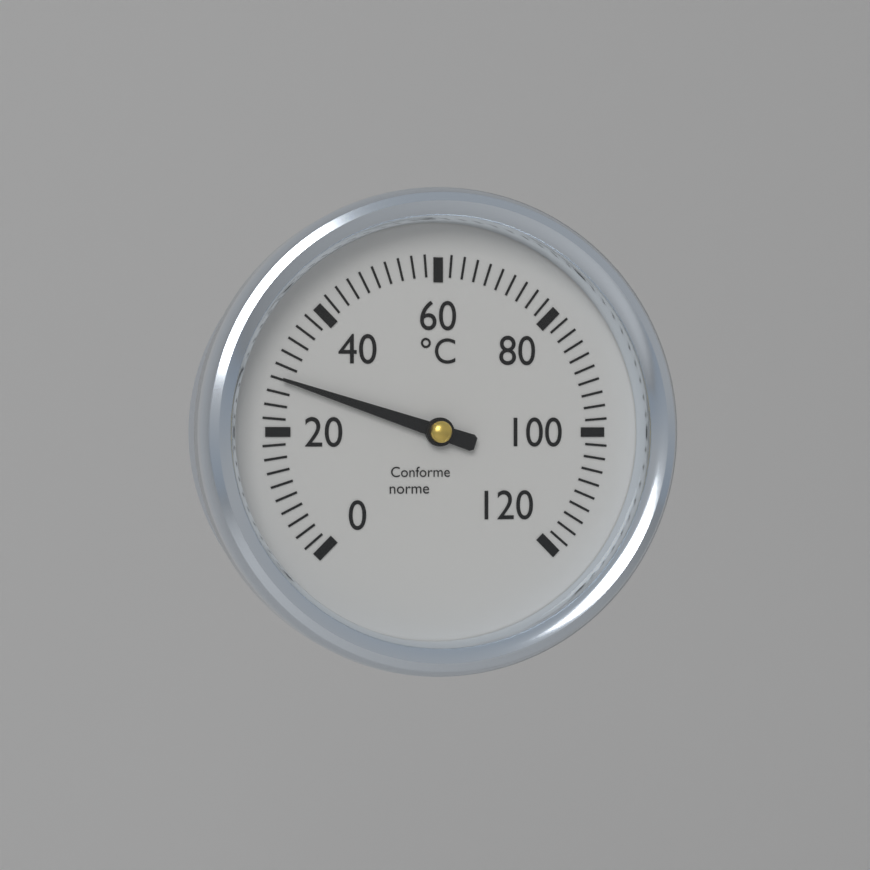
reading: 28 °C
